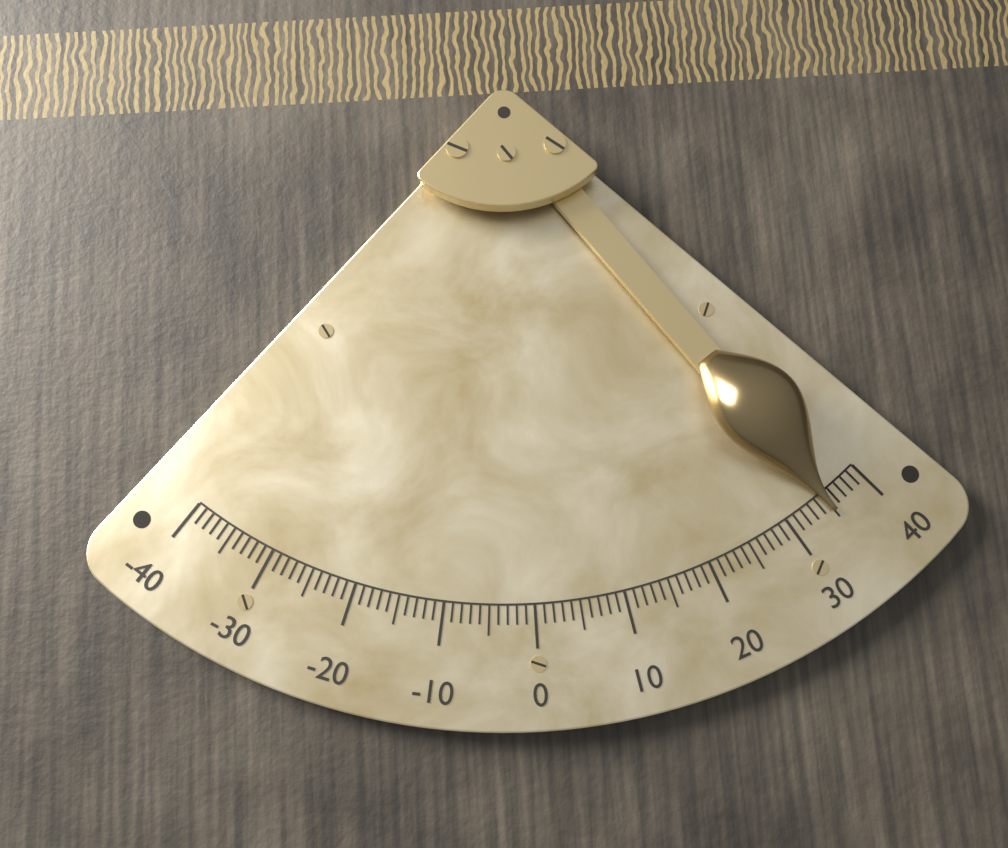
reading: 35 (no unit)
